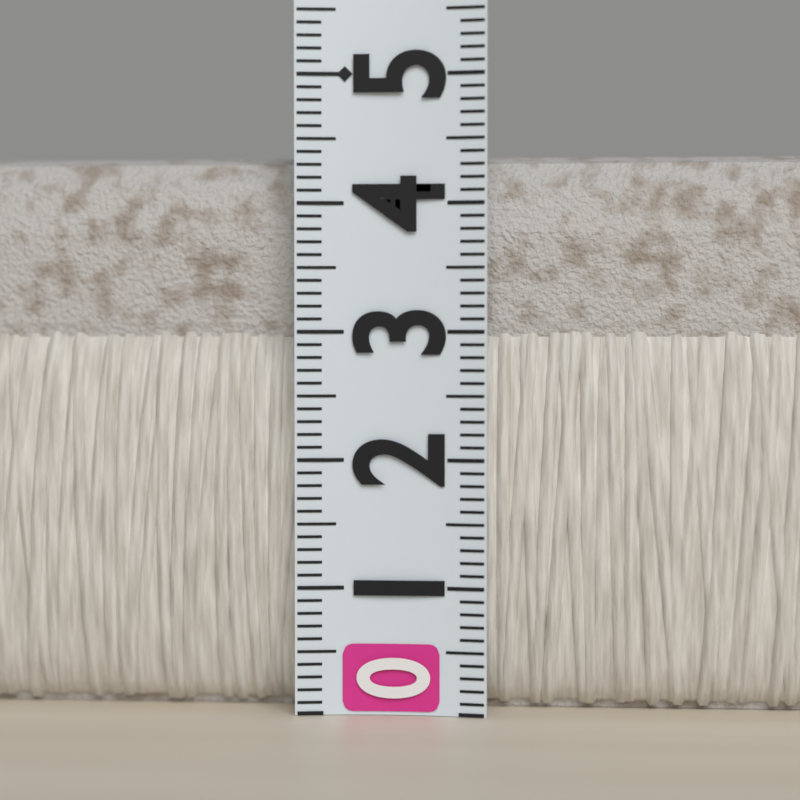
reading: 4.4 (no unit)
